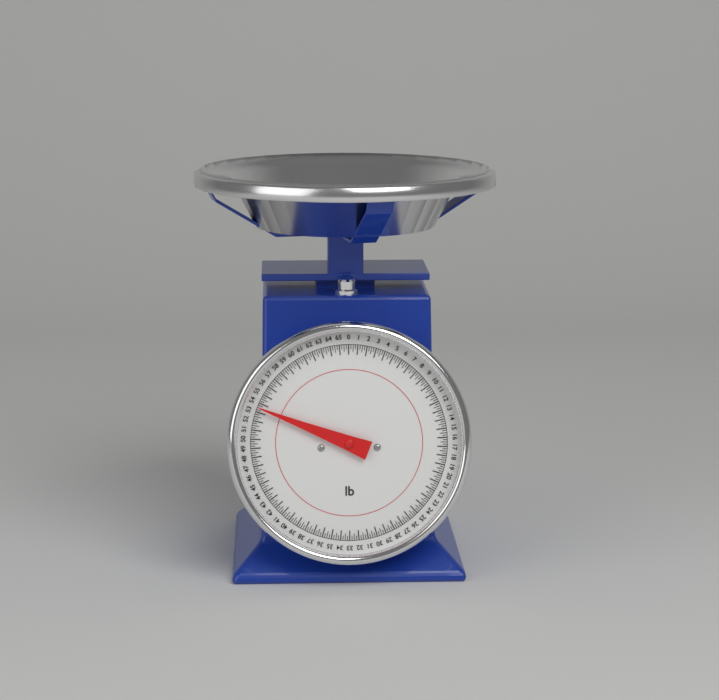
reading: 53.50 lb
